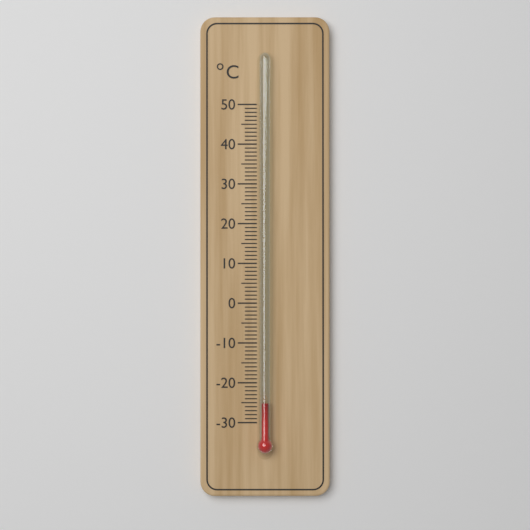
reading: -25 °C
